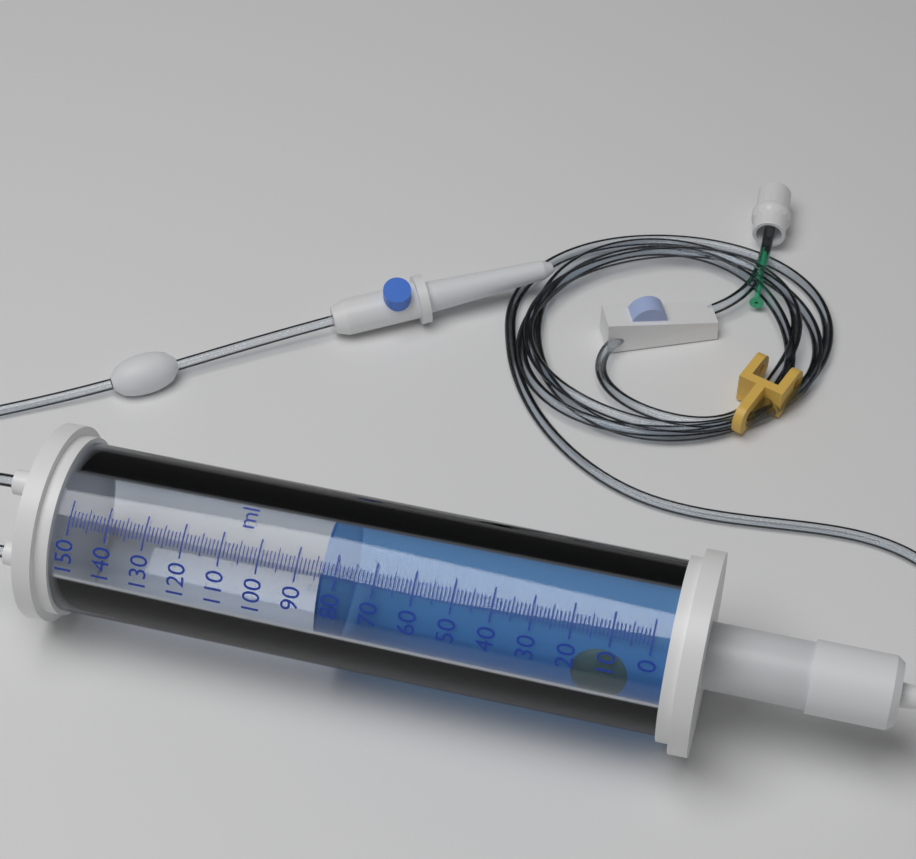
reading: 84 ml
